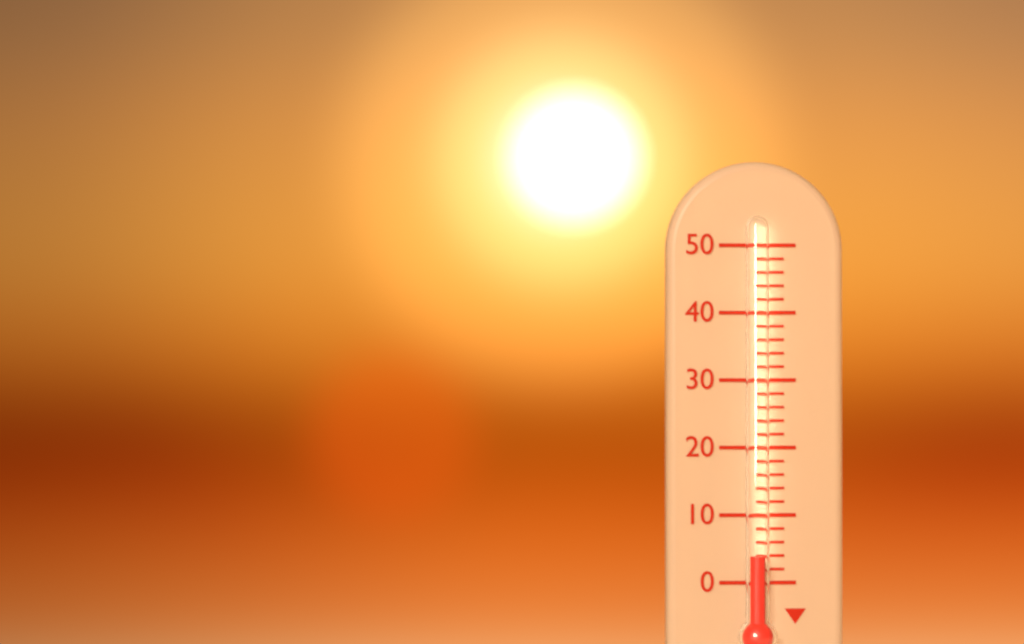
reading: 4 (no unit)
